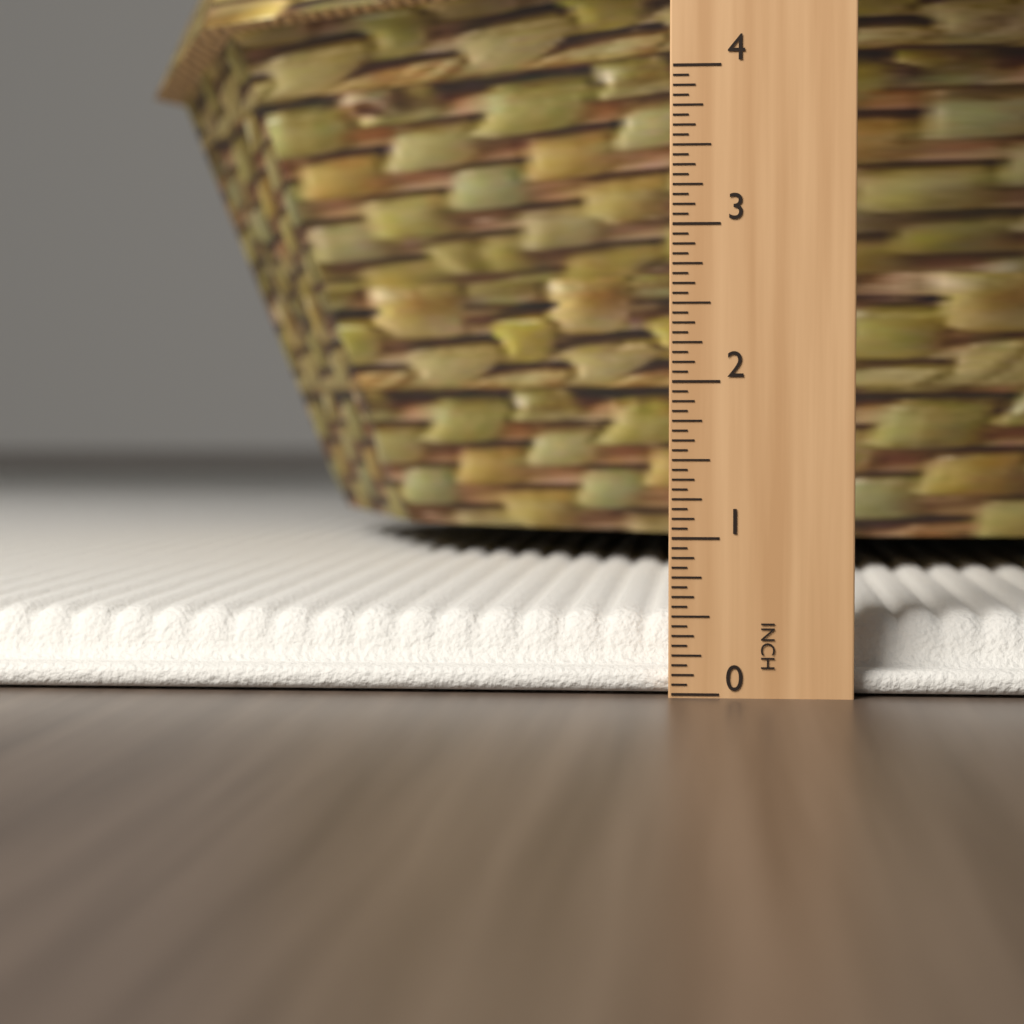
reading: 0.5000 in
